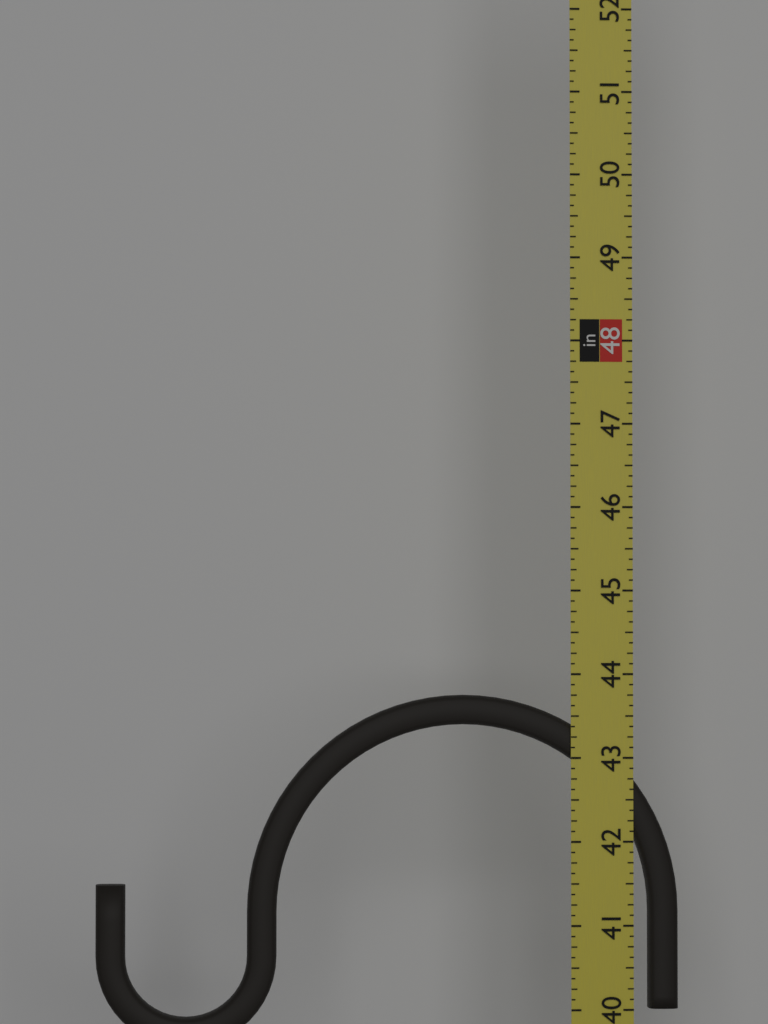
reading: 43.750 in
